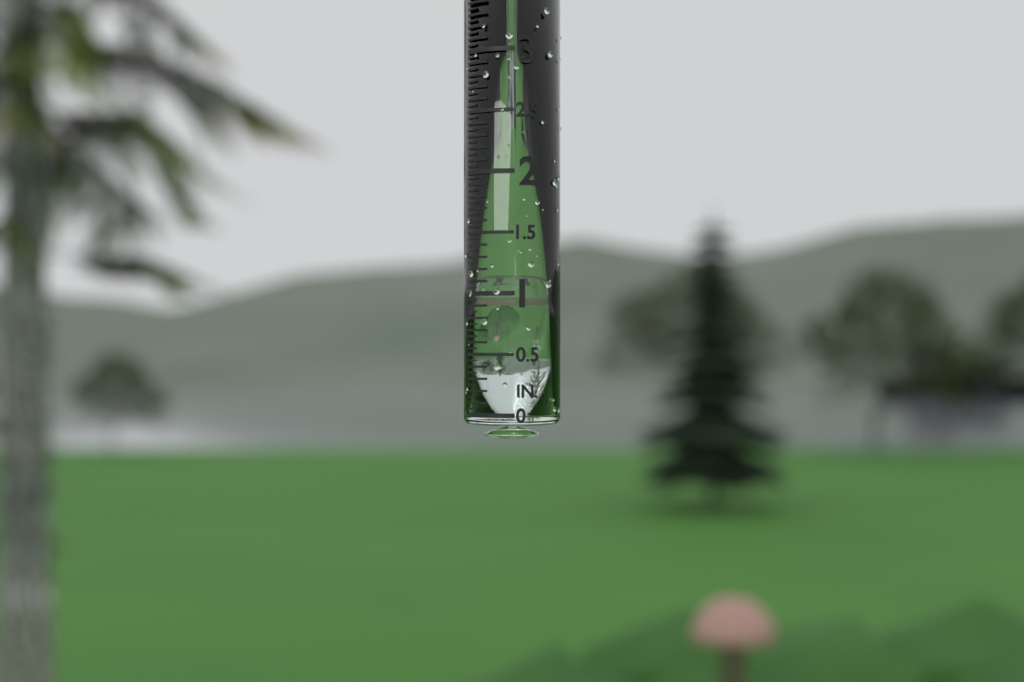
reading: 0.96 in
